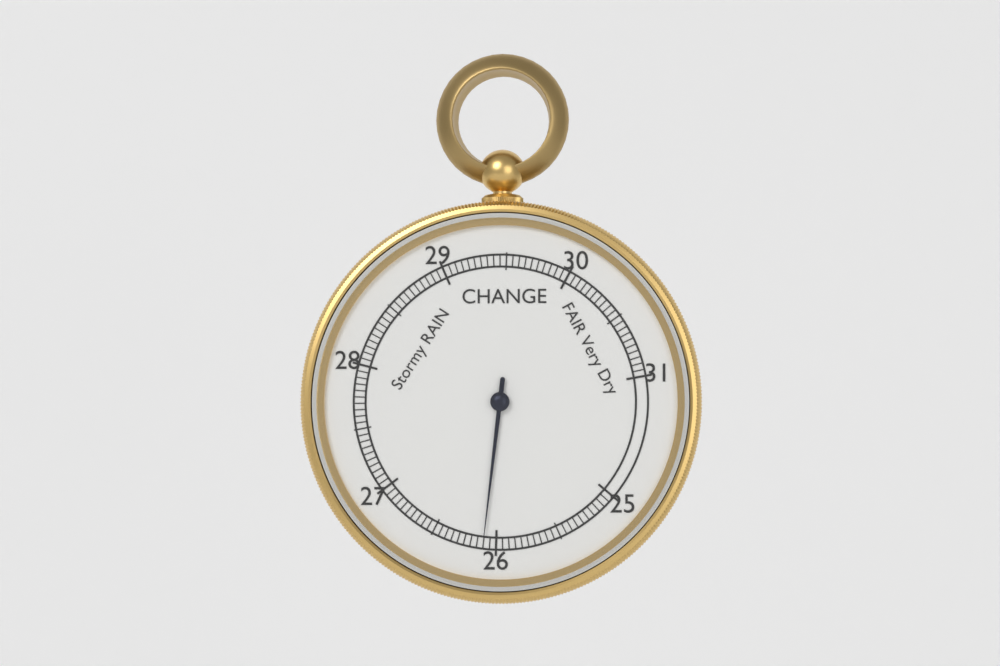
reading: 26.10 inHg
